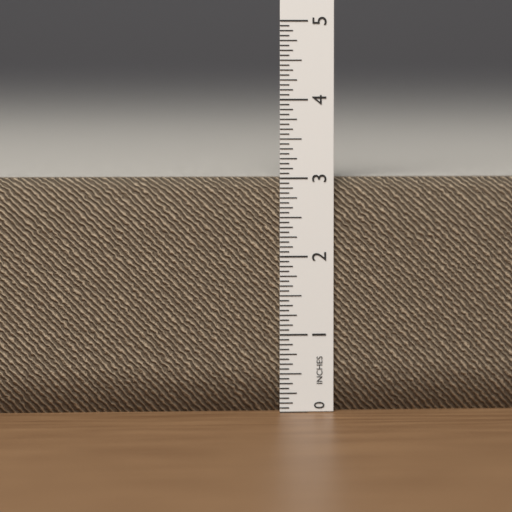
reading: 3.0000 in
